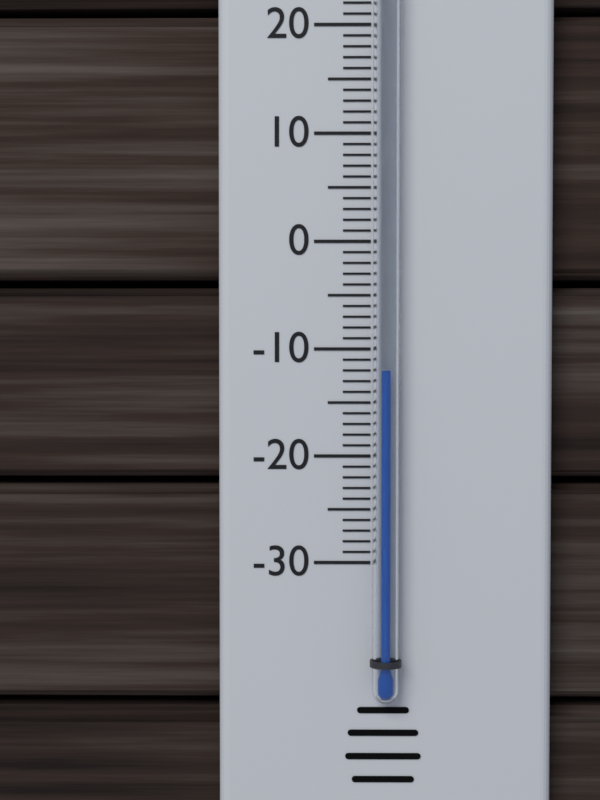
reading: -12 °C
